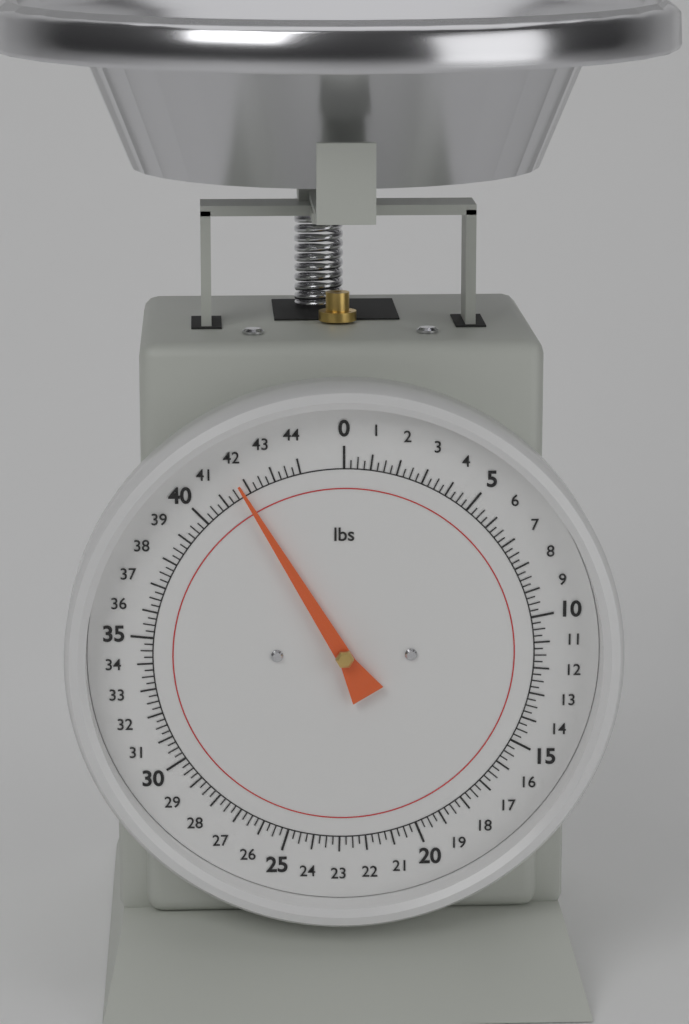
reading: 41.75 lbs
